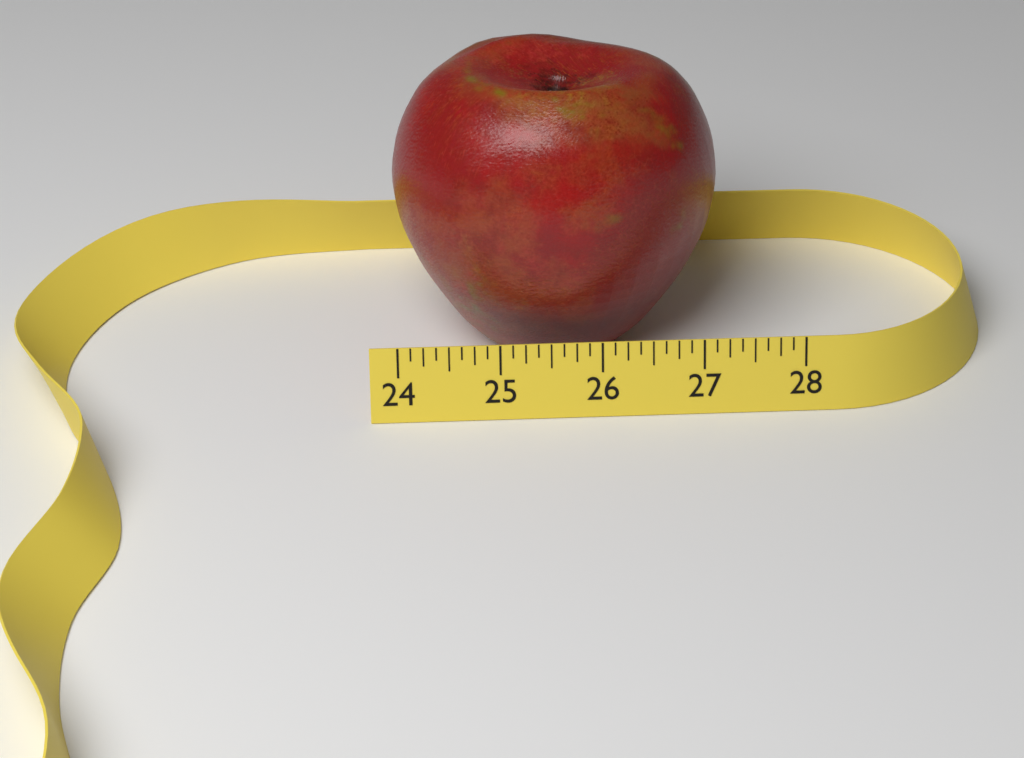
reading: 27.250 (no unit)
